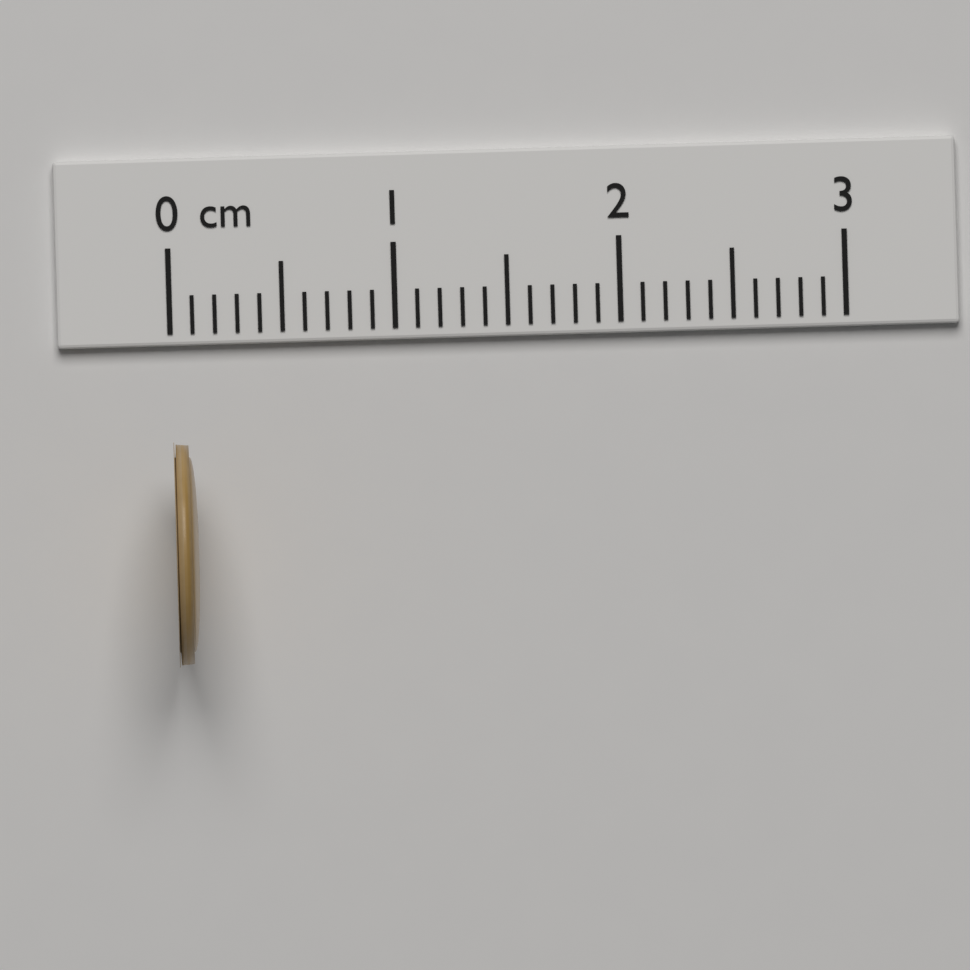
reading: 0.1 cm
